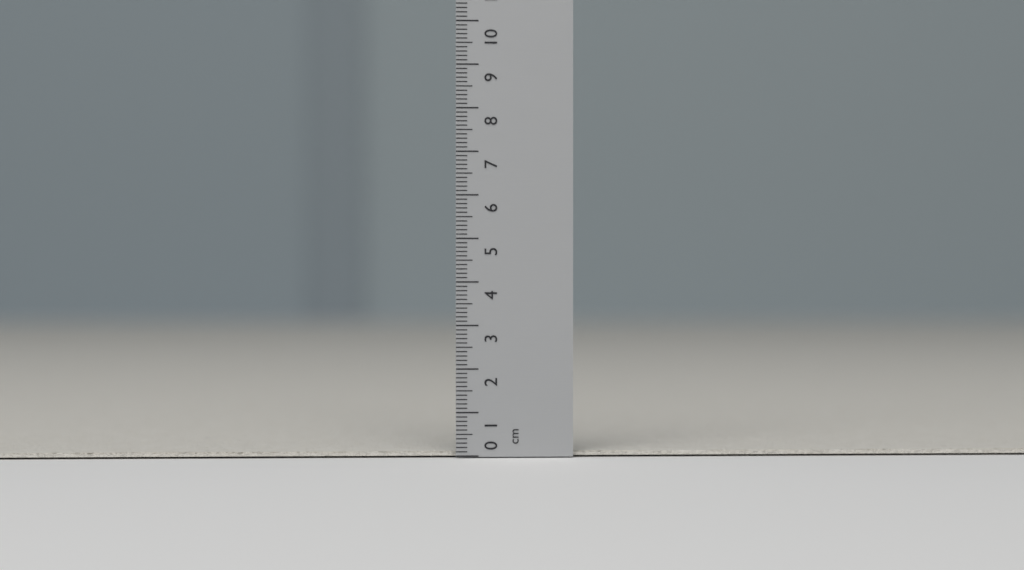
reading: 0.1 cm
